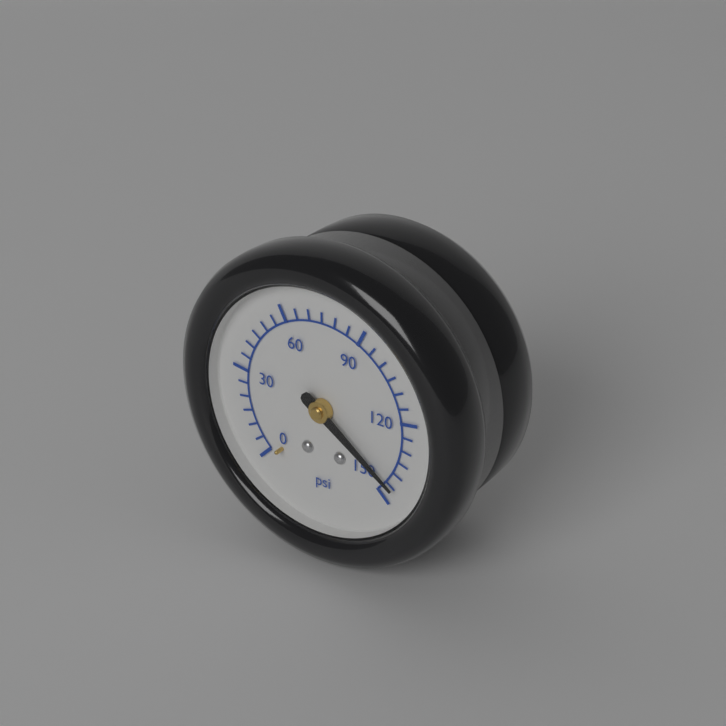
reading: 145 psi
